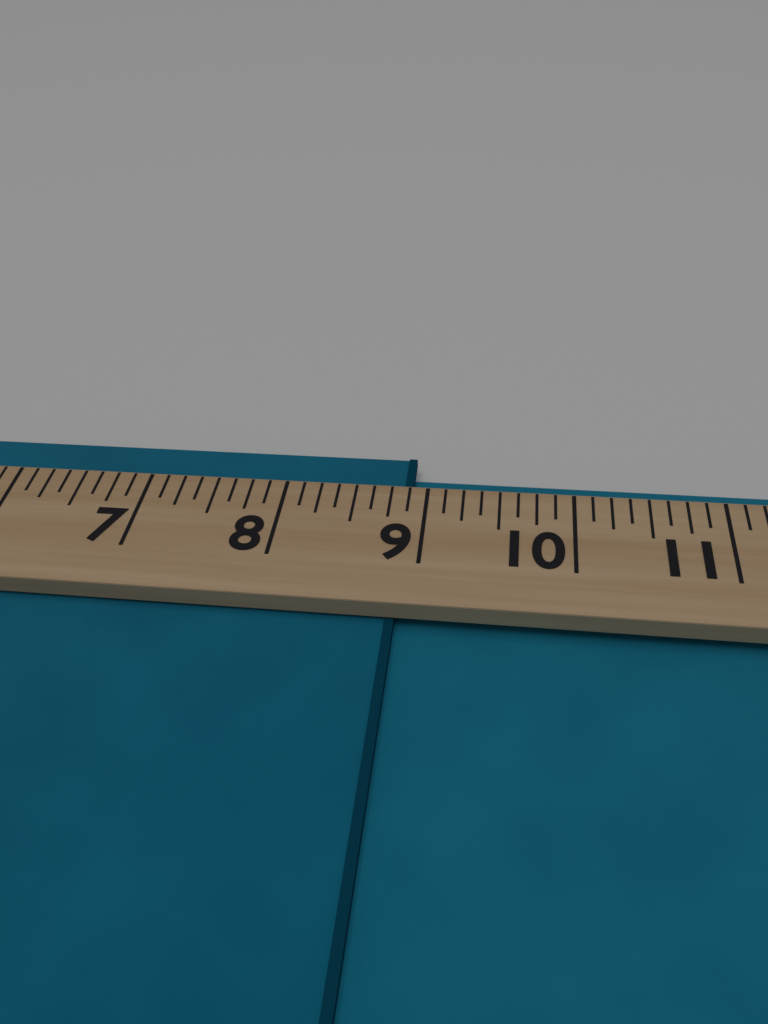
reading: 8.875 (no unit)
